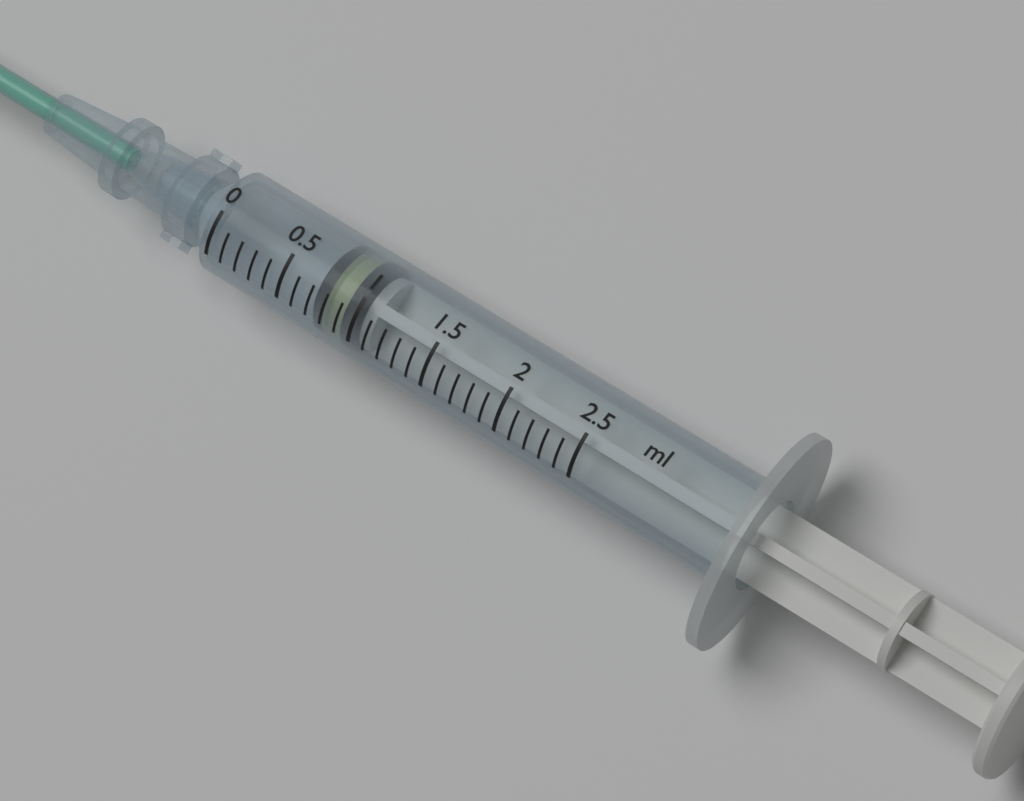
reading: 0.7 ml
